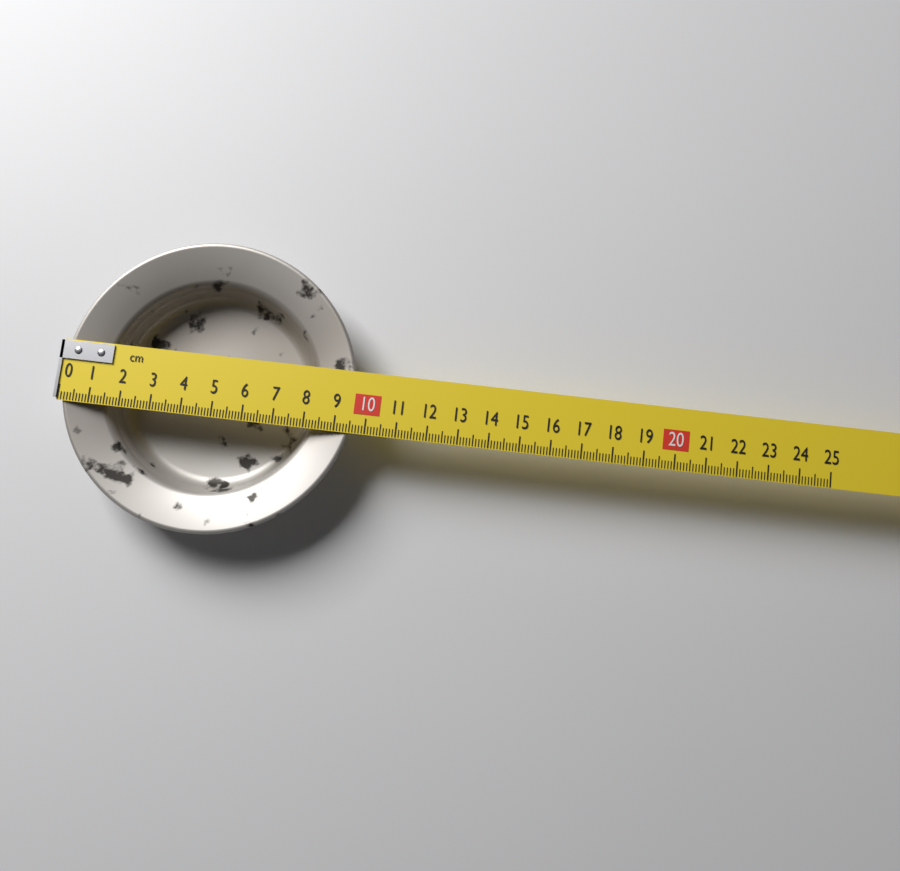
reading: 9.6 cm
